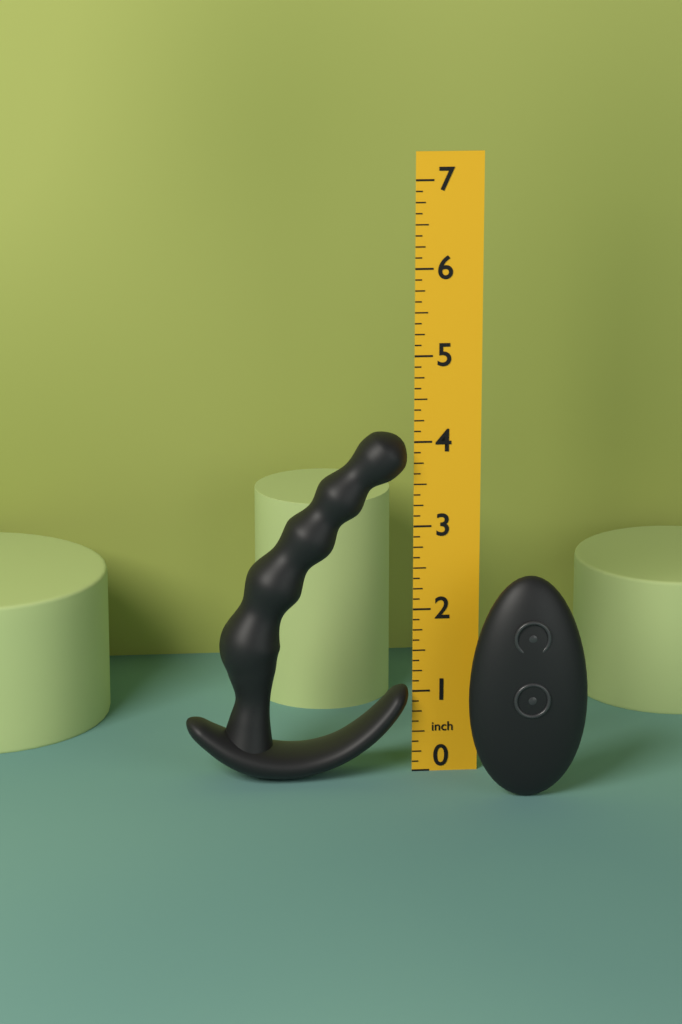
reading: 4.125 in
